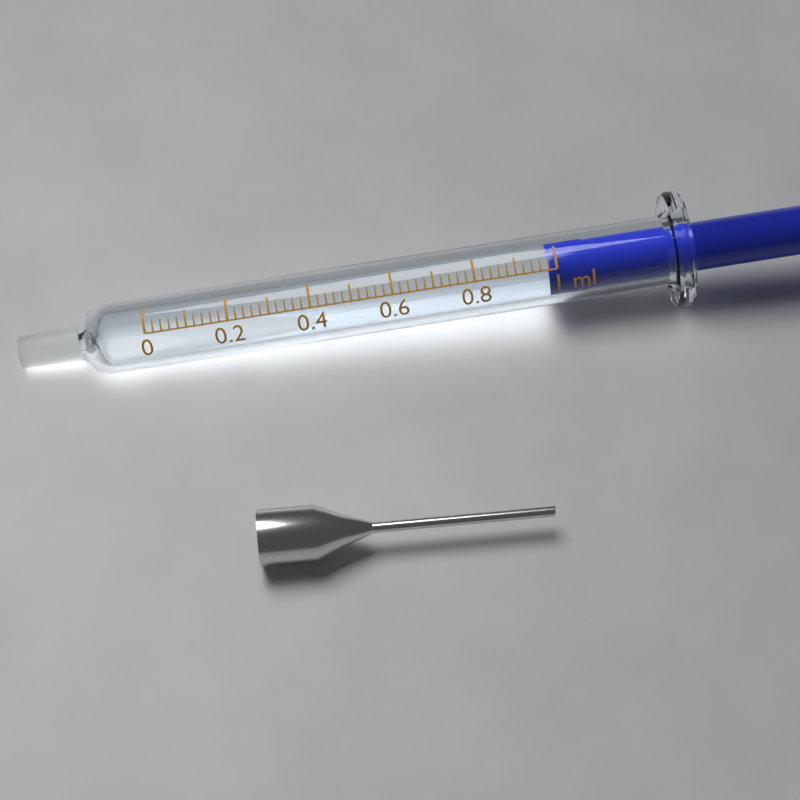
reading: 0.98 ml
